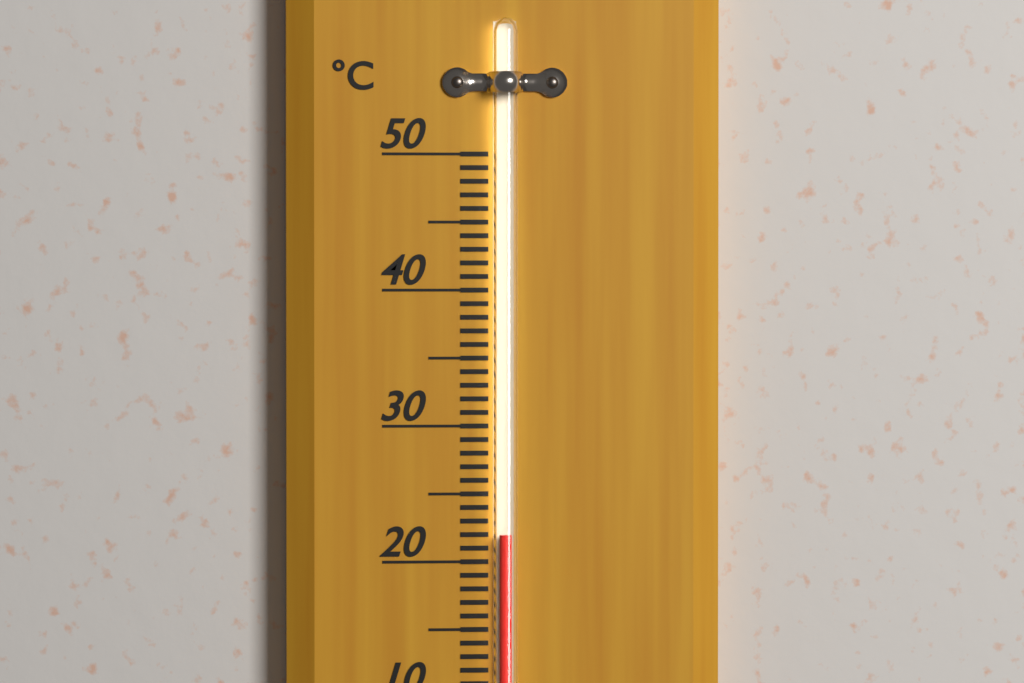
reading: 22 °C
